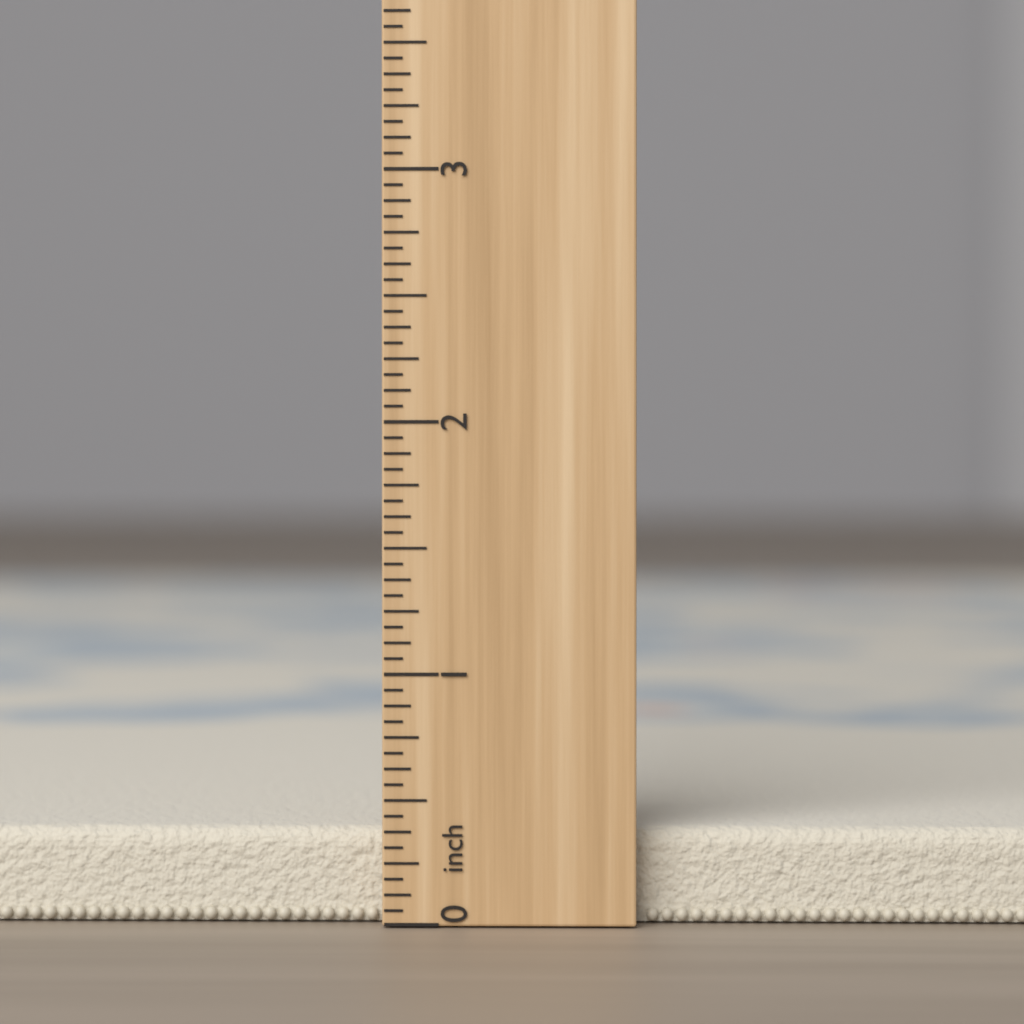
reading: 0.3750 inch
